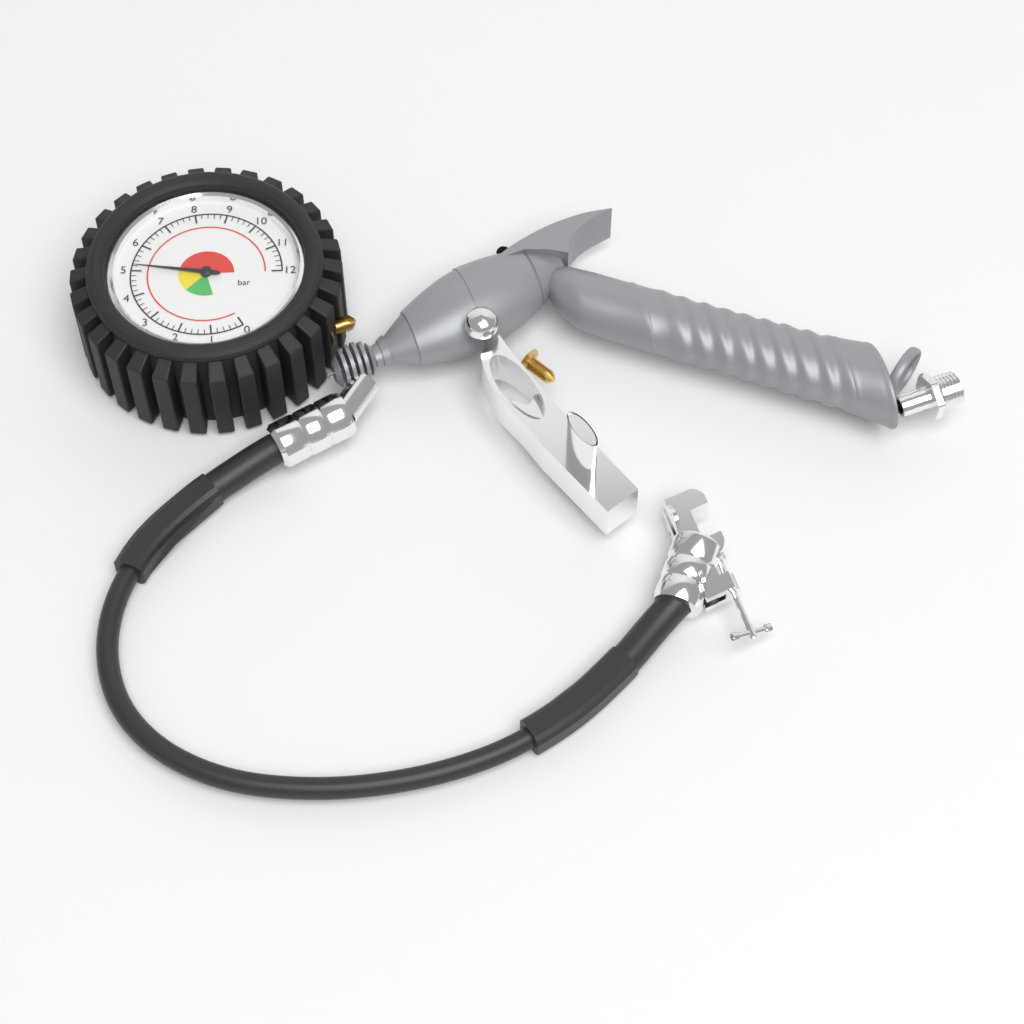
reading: 5.2 bar
